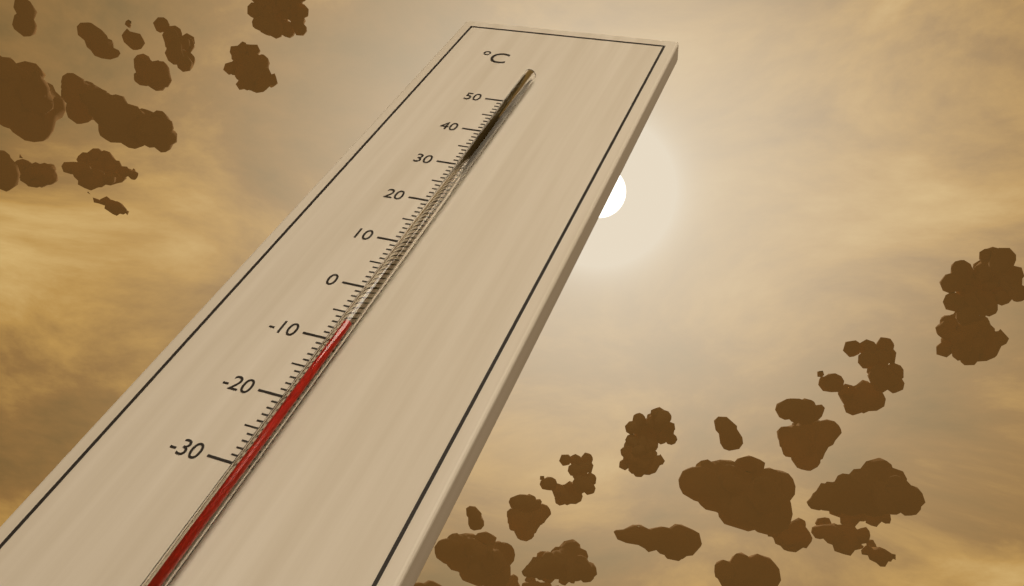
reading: -8 °C
